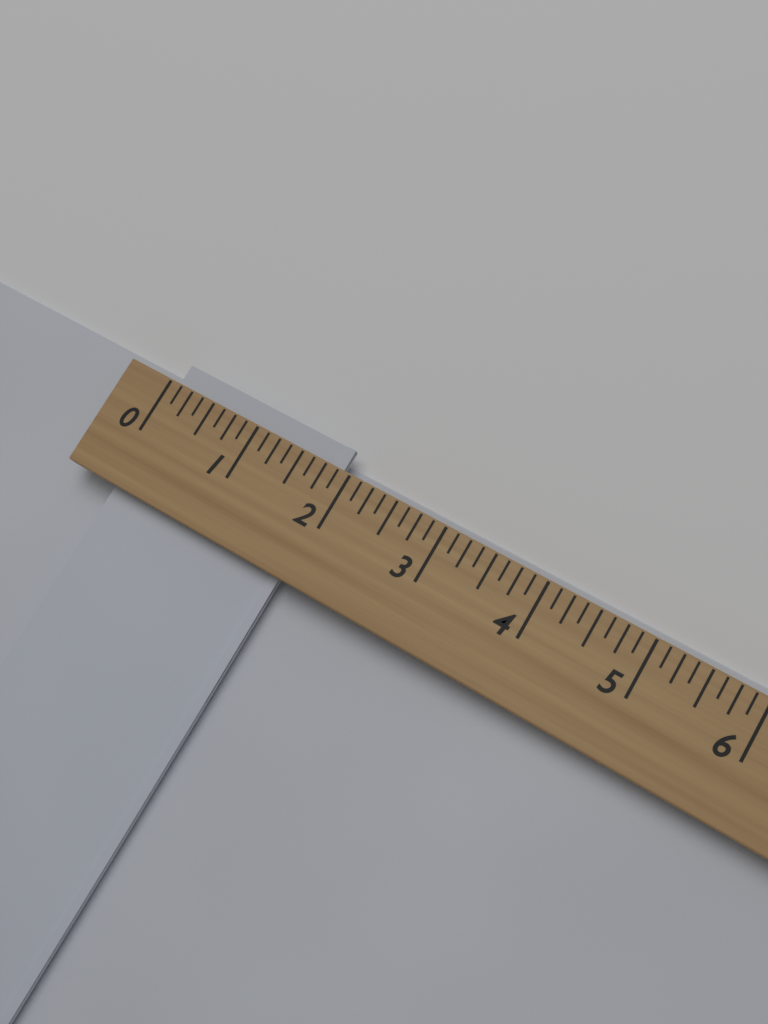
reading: 1.875 (no unit)
